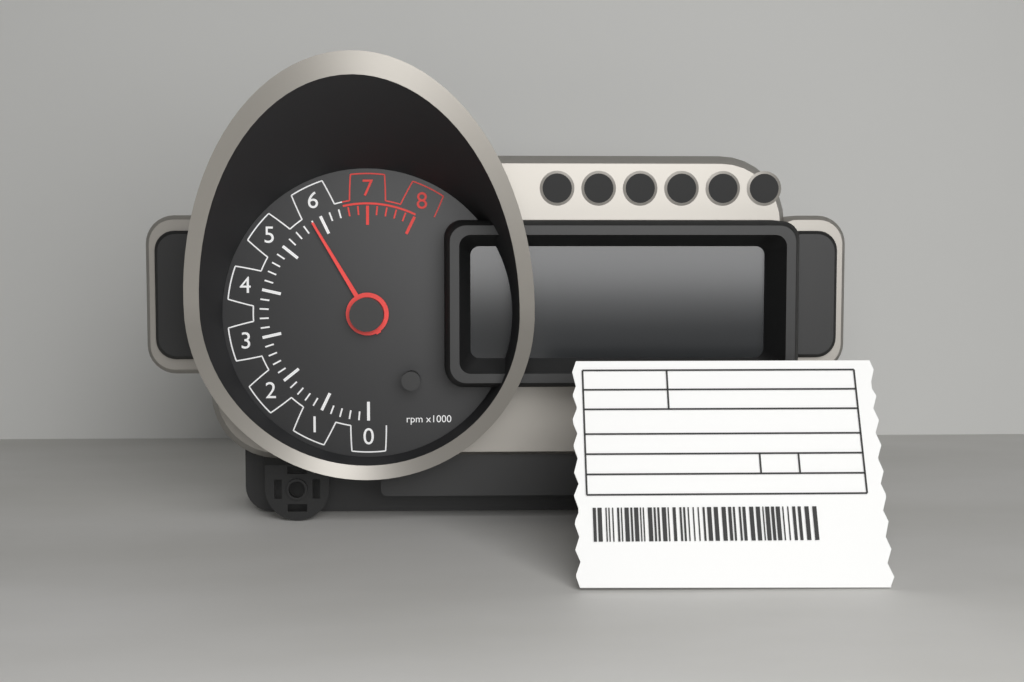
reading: 5.8 rpm x1000
